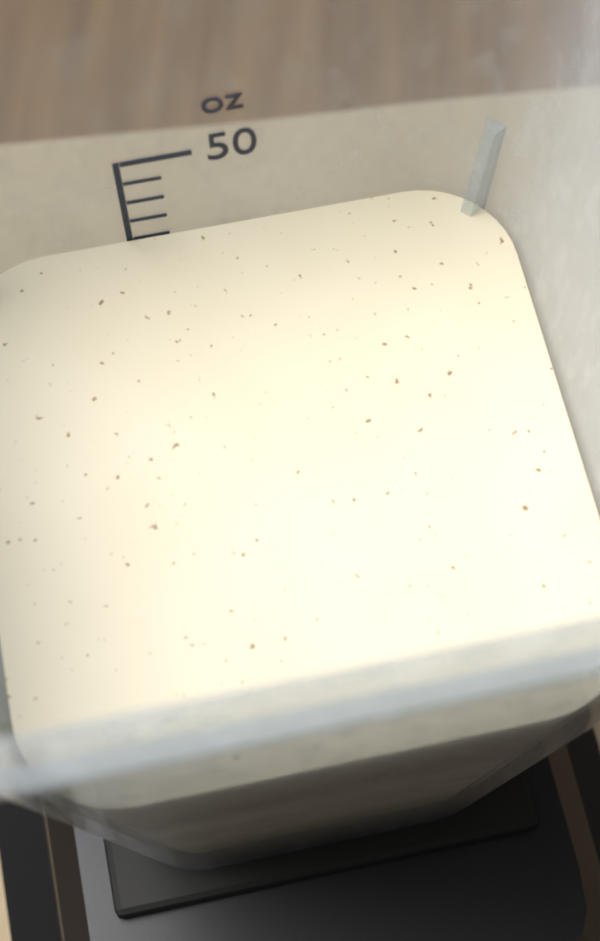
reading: 42 oz
